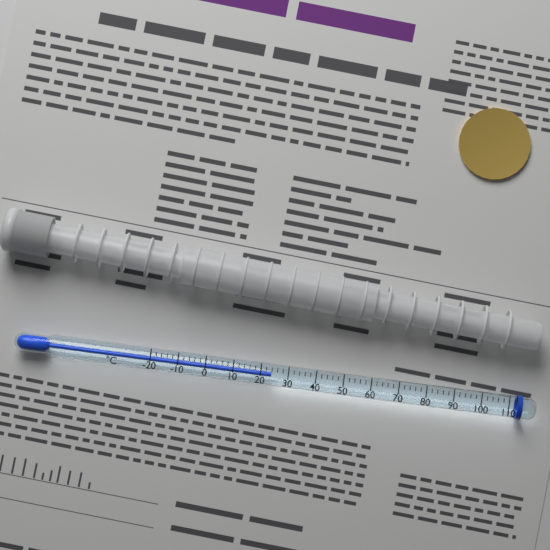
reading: 24 °C
